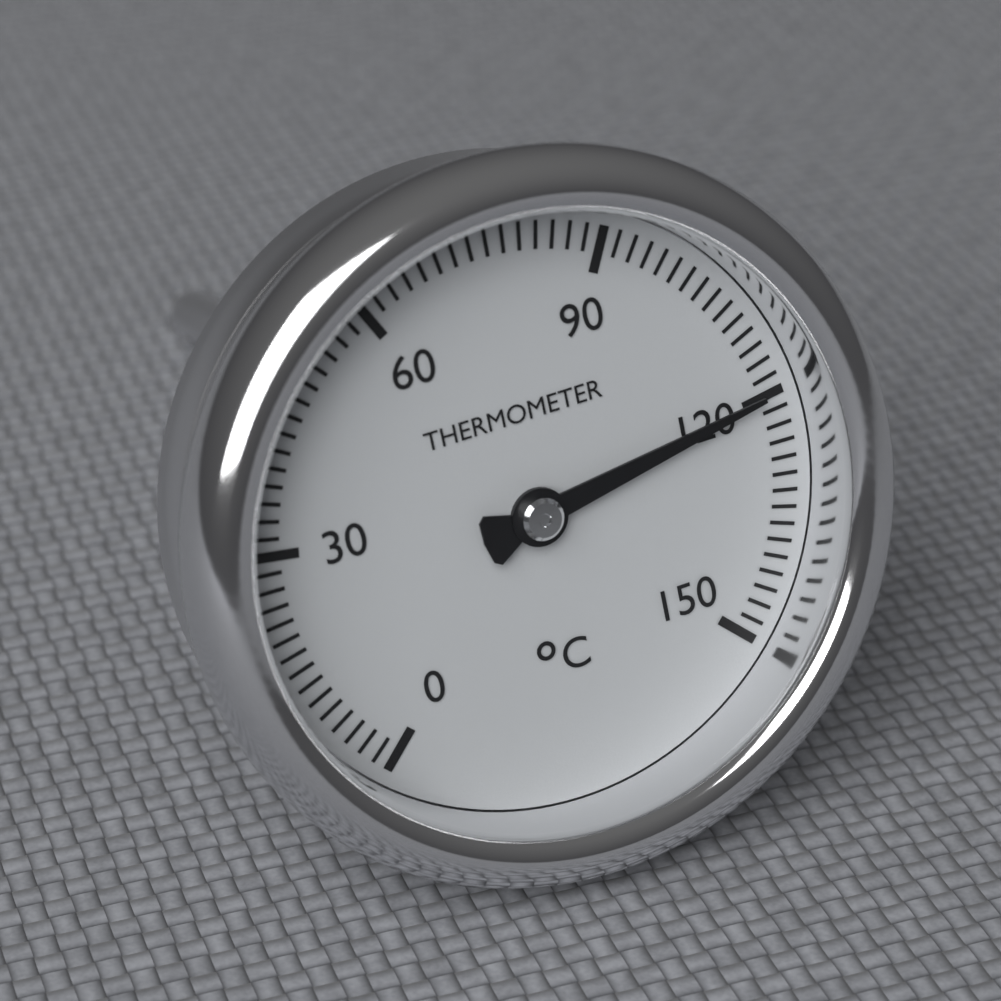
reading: 120 °C
